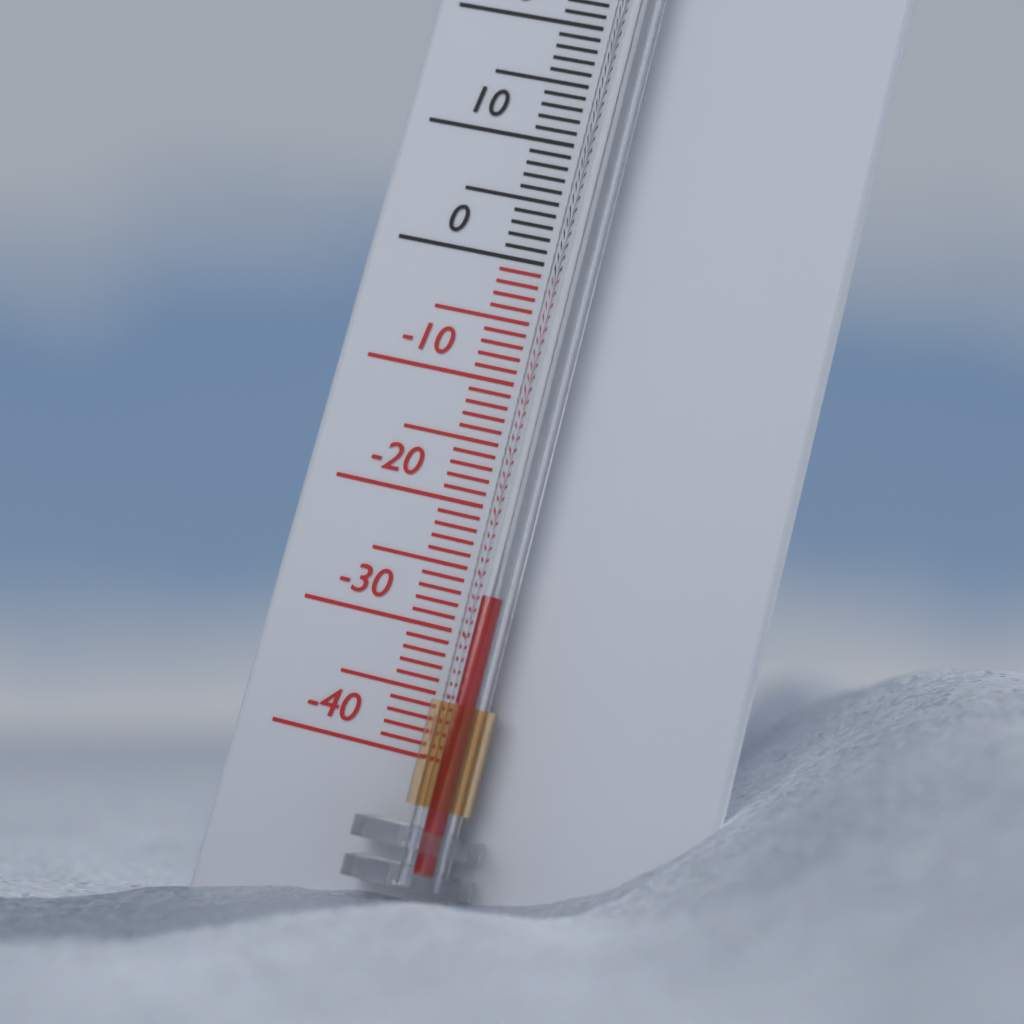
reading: -27 °C
